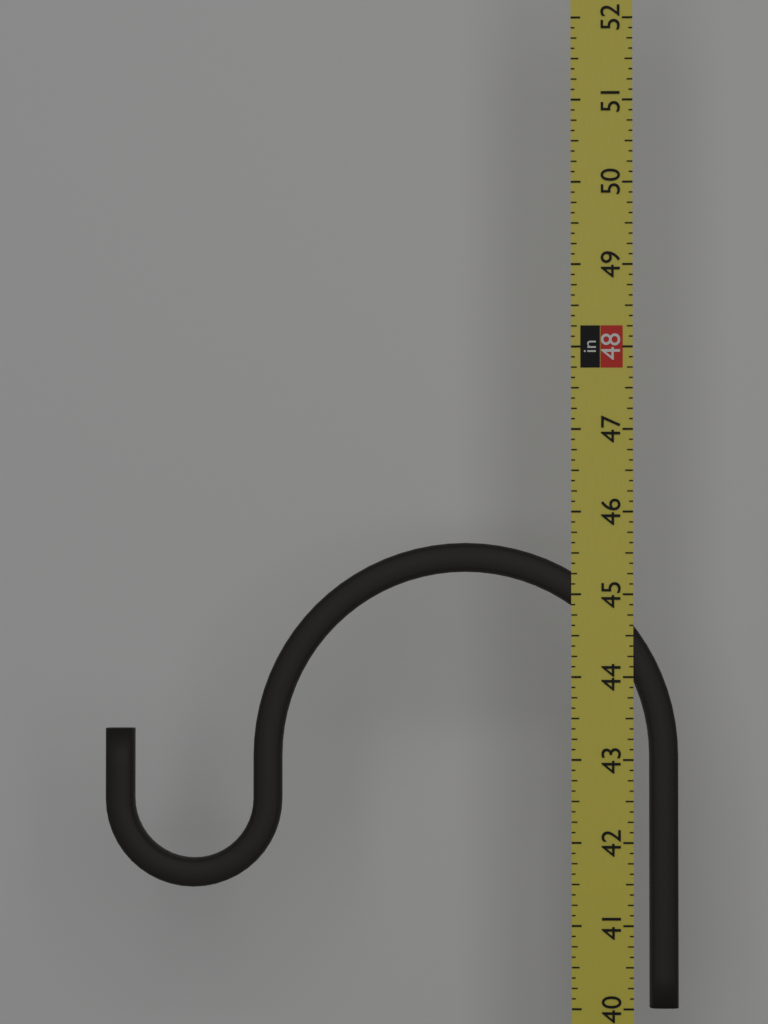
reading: 45.625 in
